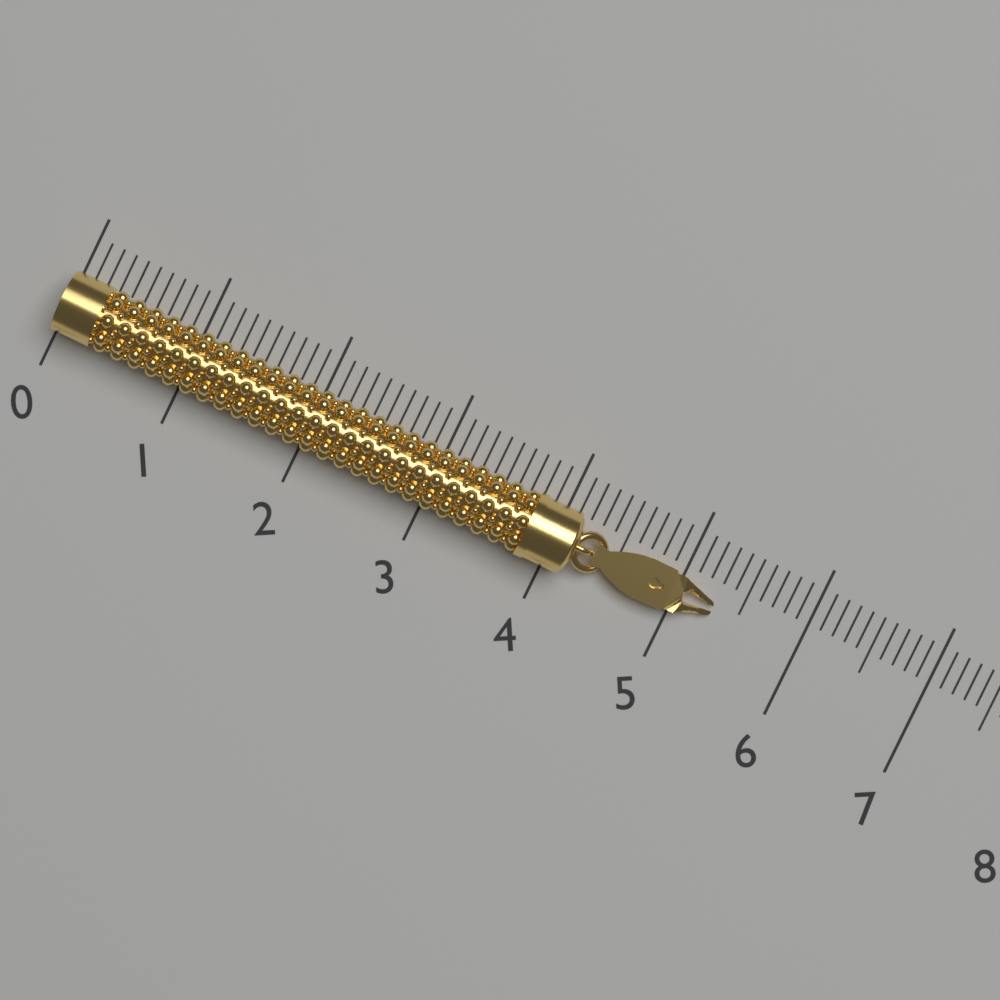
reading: 5.3 (no unit)
